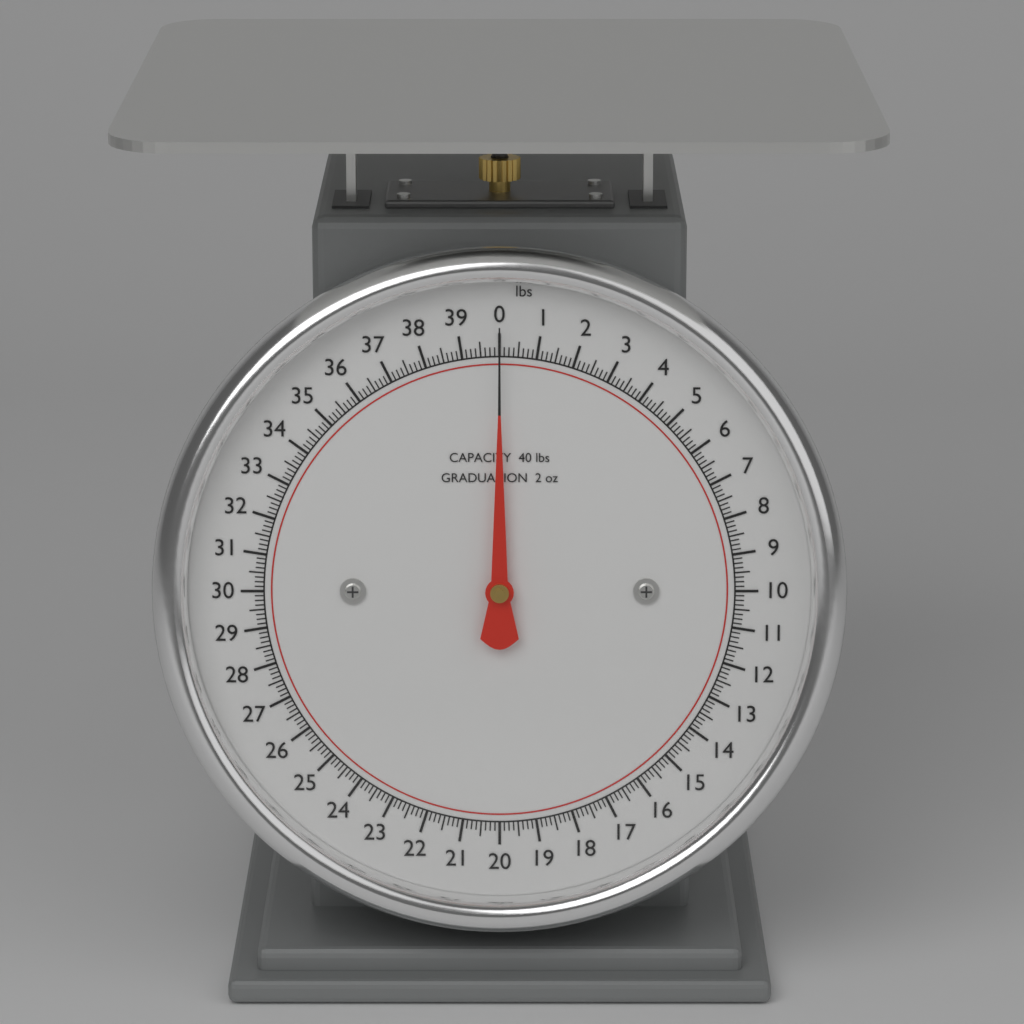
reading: 0.000 lbs
